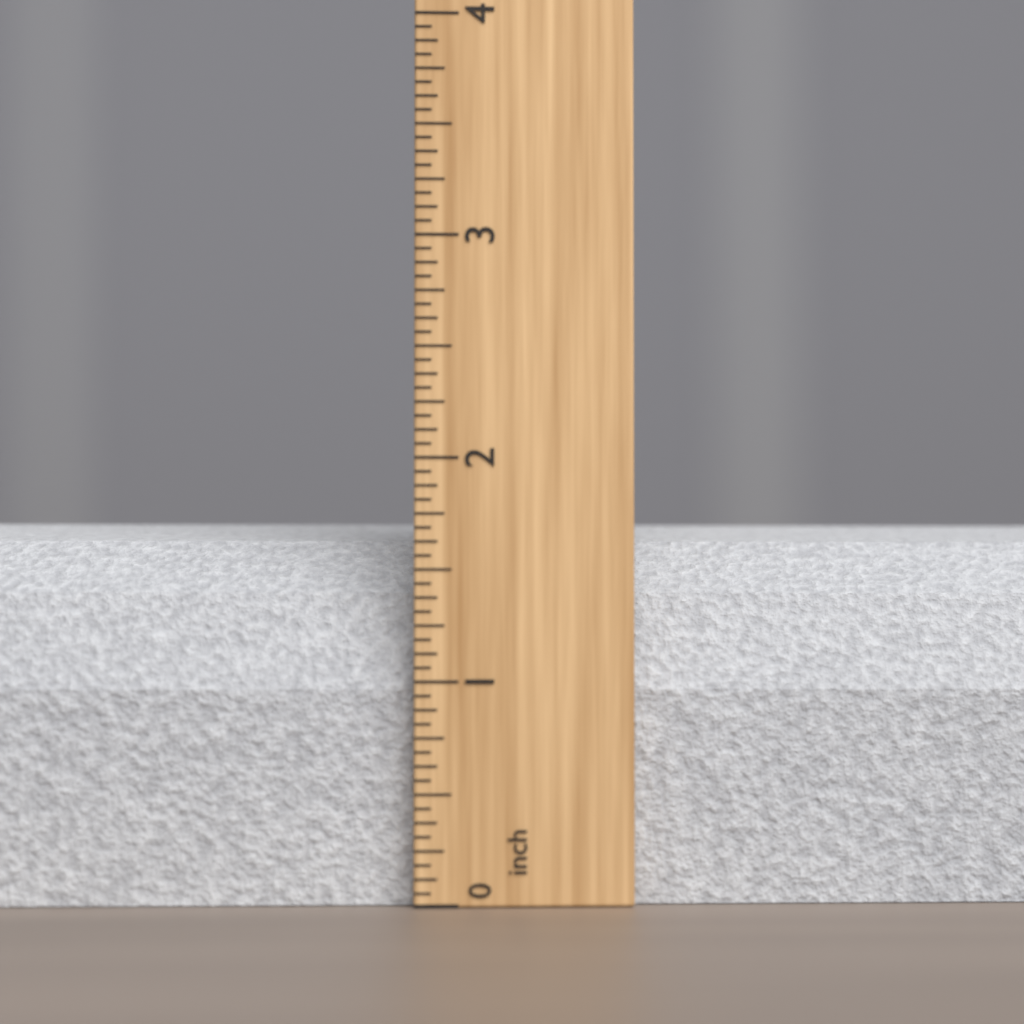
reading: 1.7500 inch
